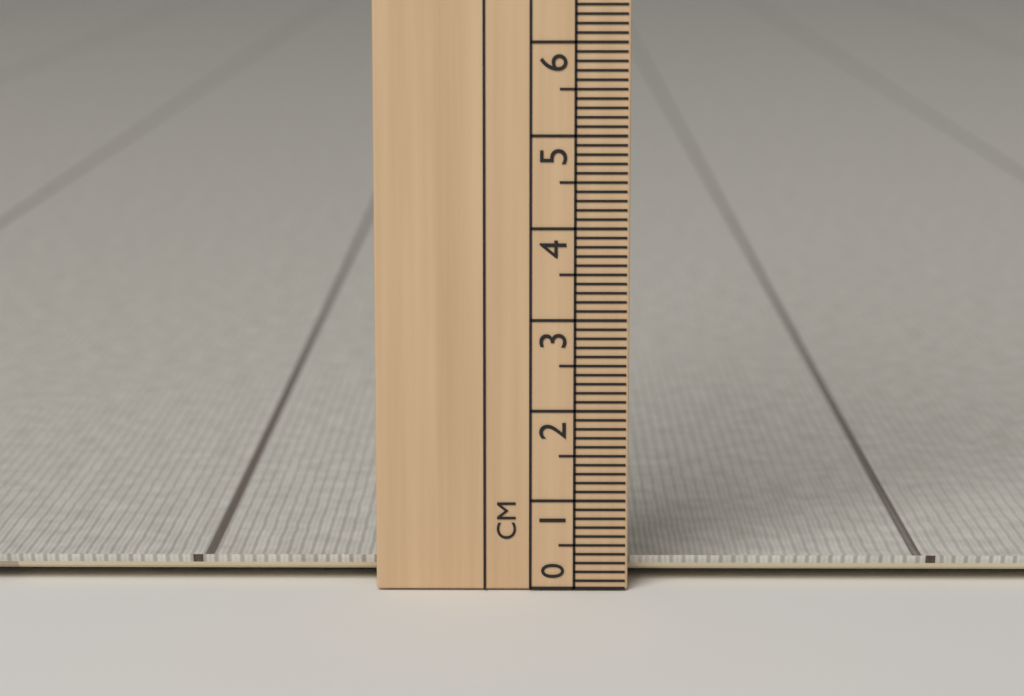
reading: 0.3 cm
